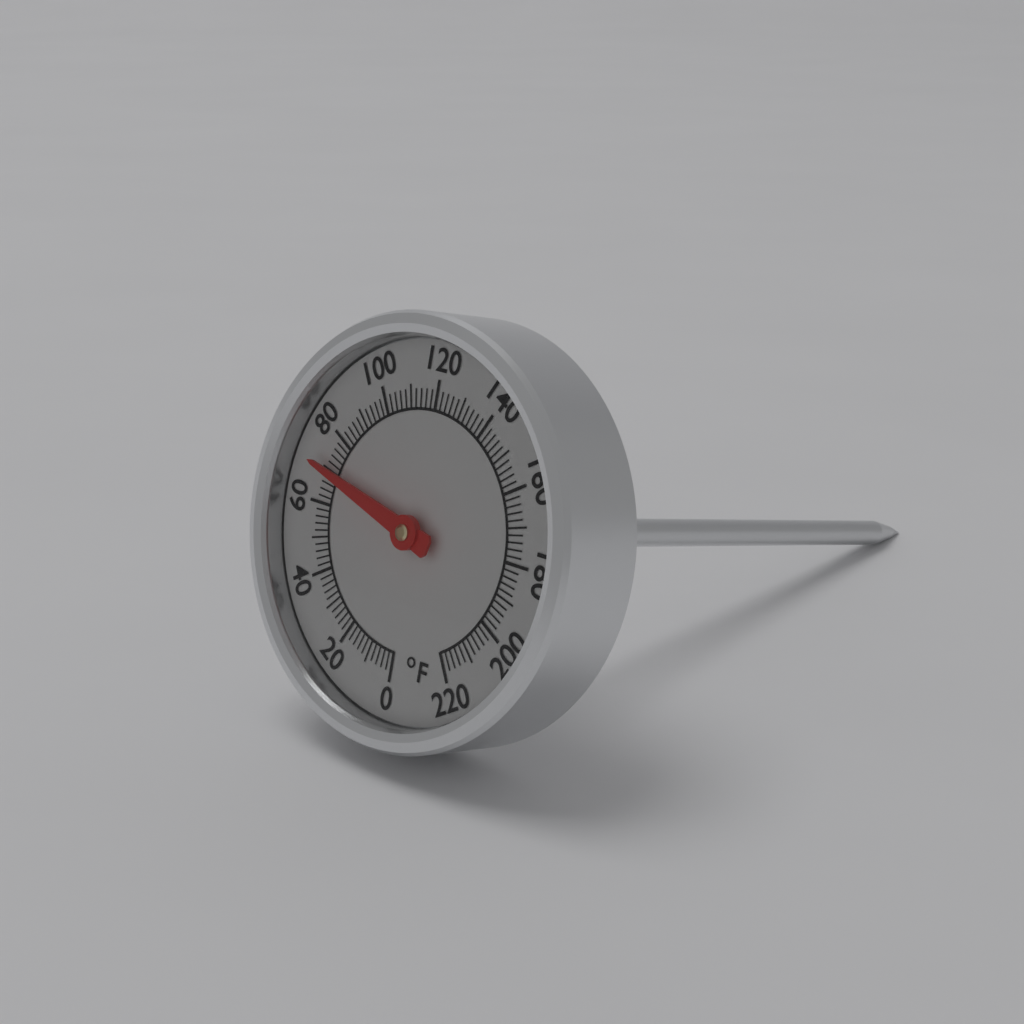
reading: 70 °F
